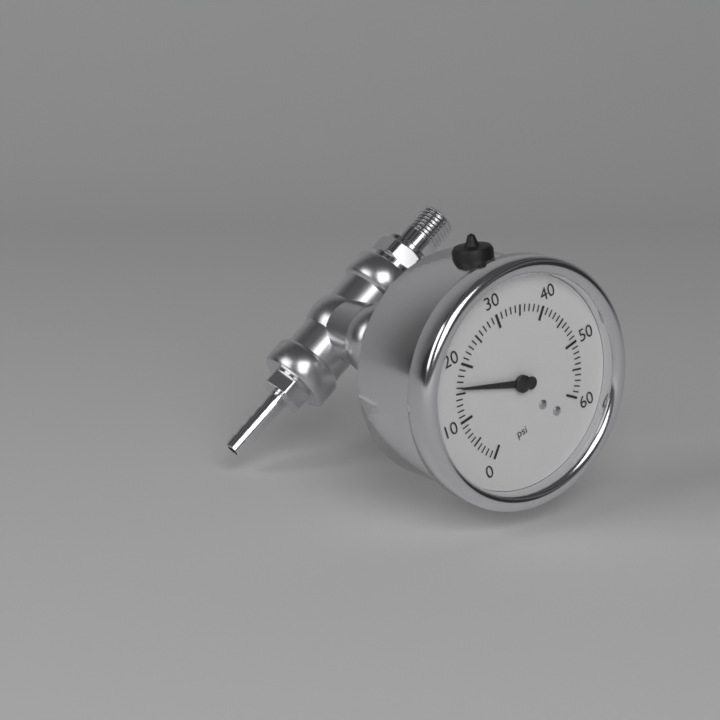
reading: 16 psi
